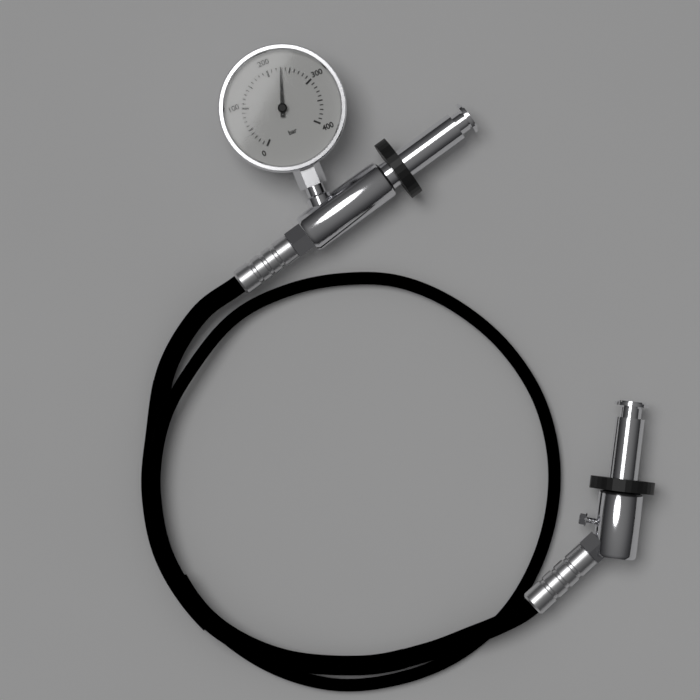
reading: 230 bar
